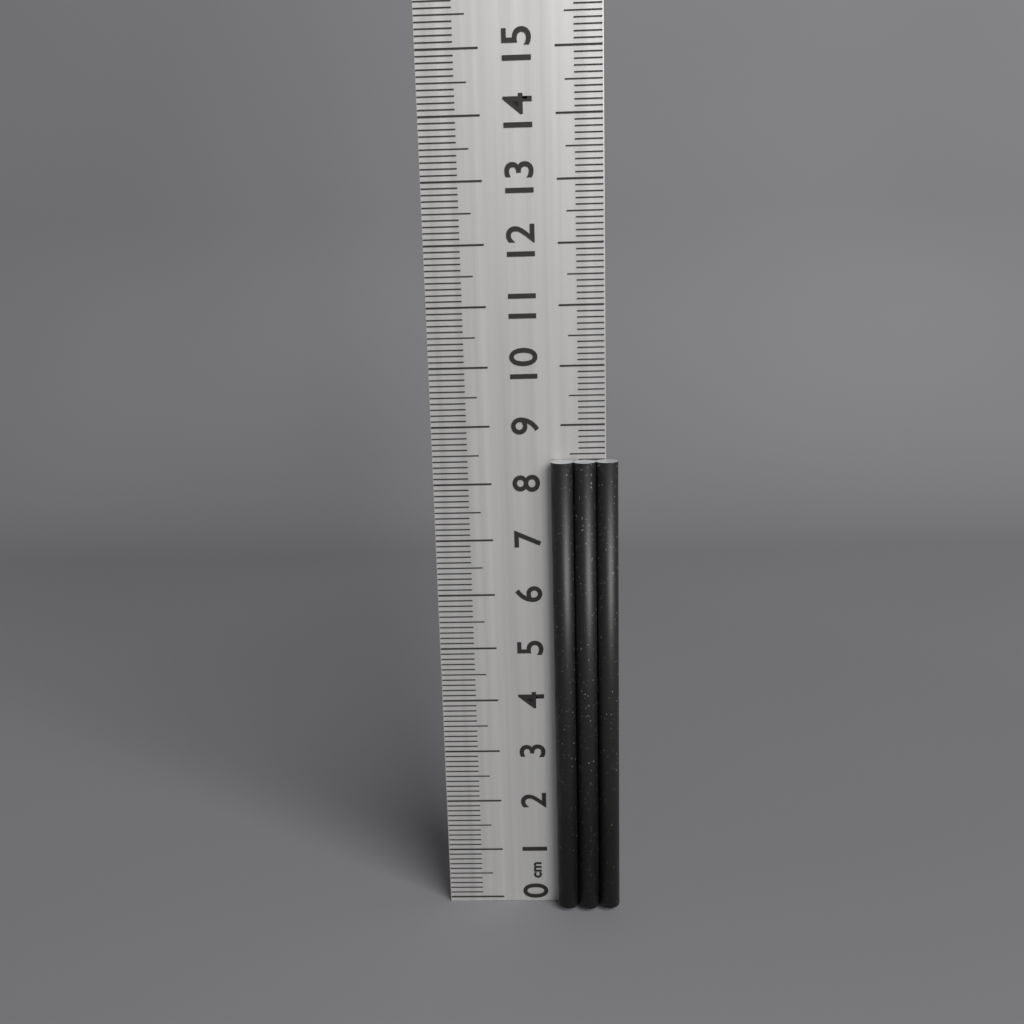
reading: 8.4 cm
